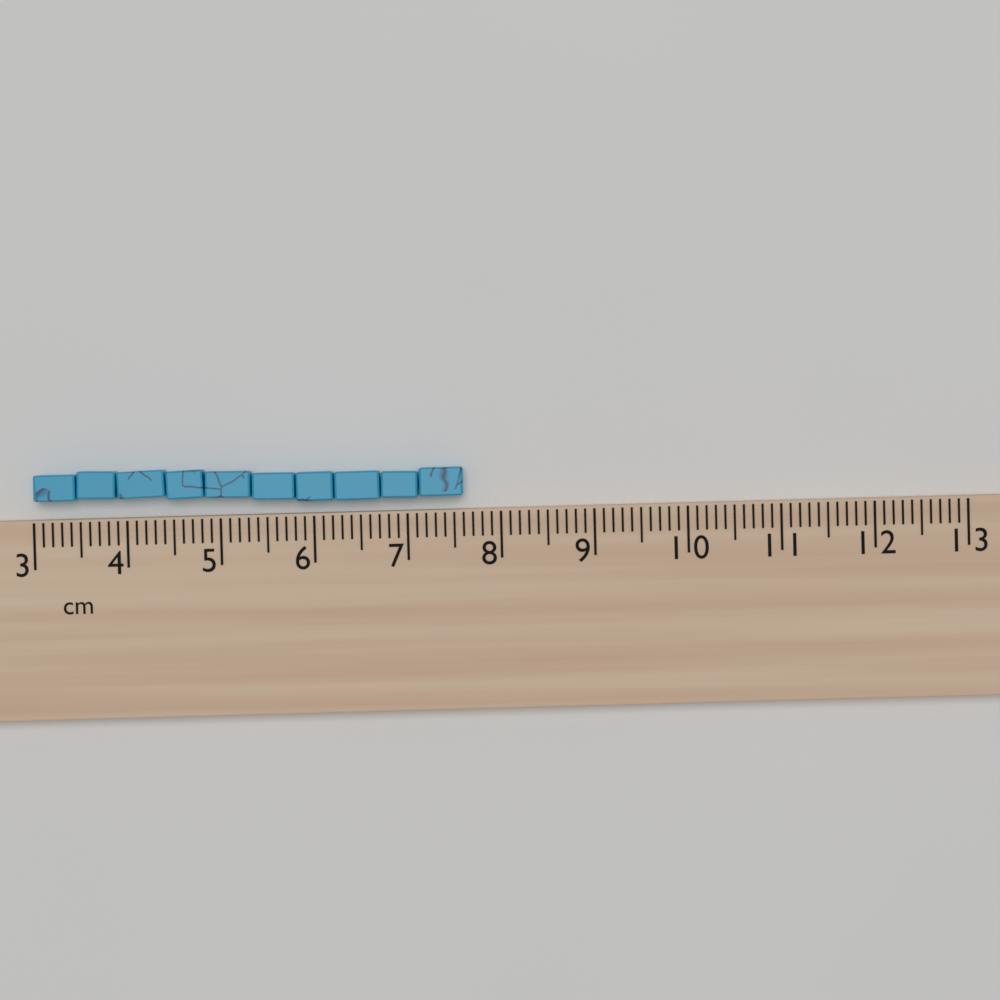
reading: 7.6 cm
